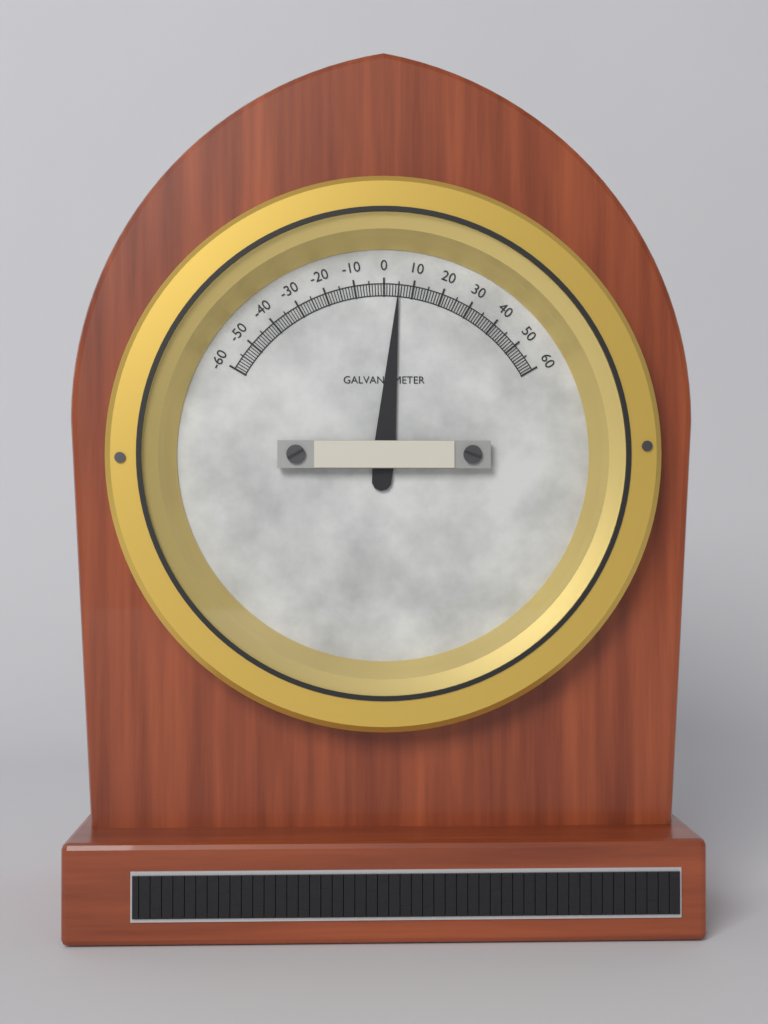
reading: 5 (no unit)
